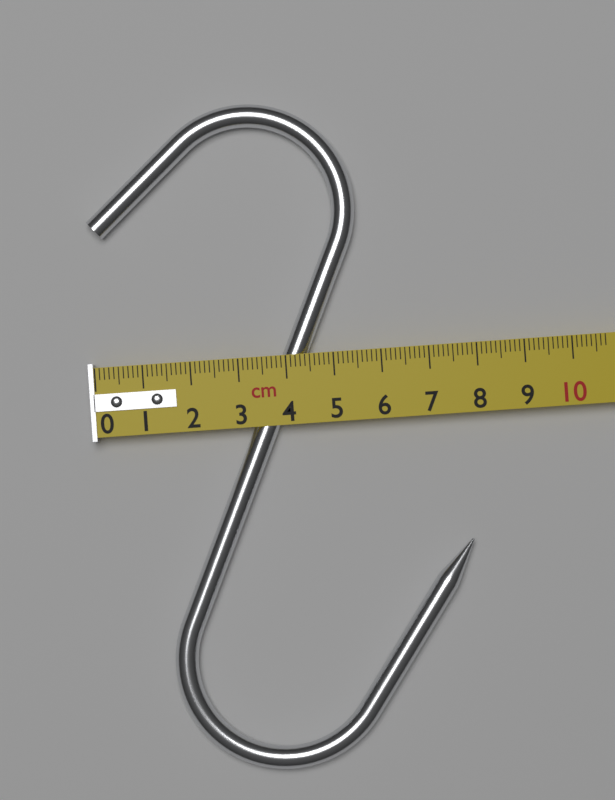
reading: 7.7 cm
